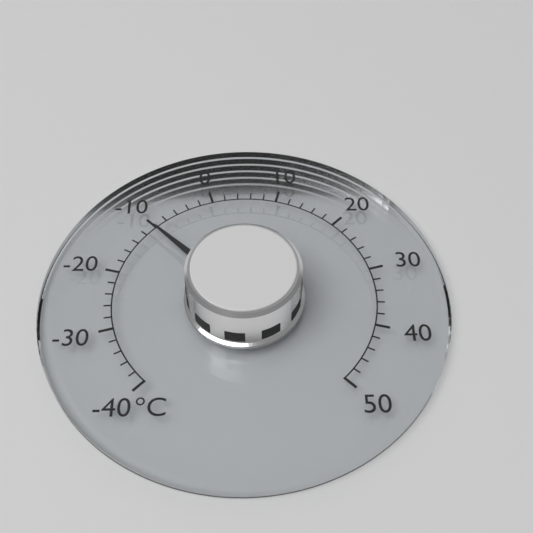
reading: -10 °C
